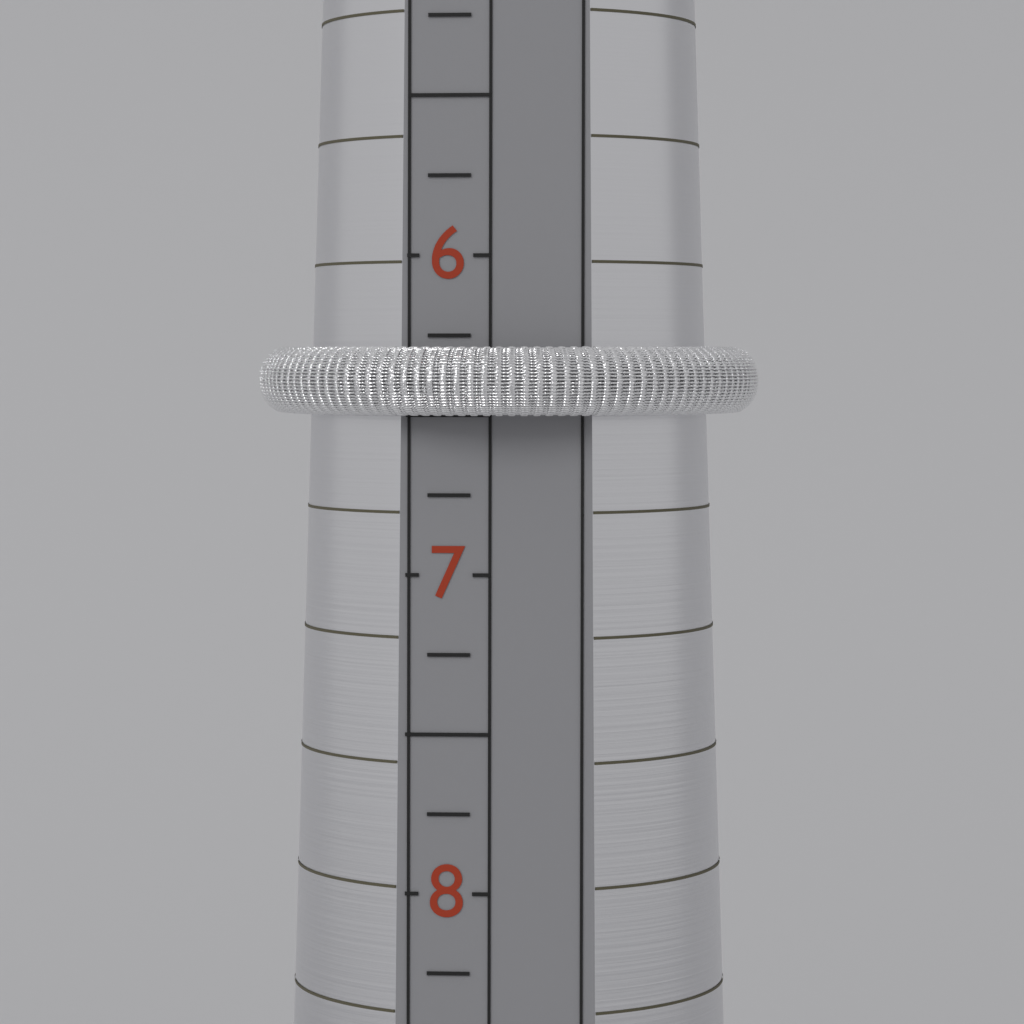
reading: 6.50 (no unit)
